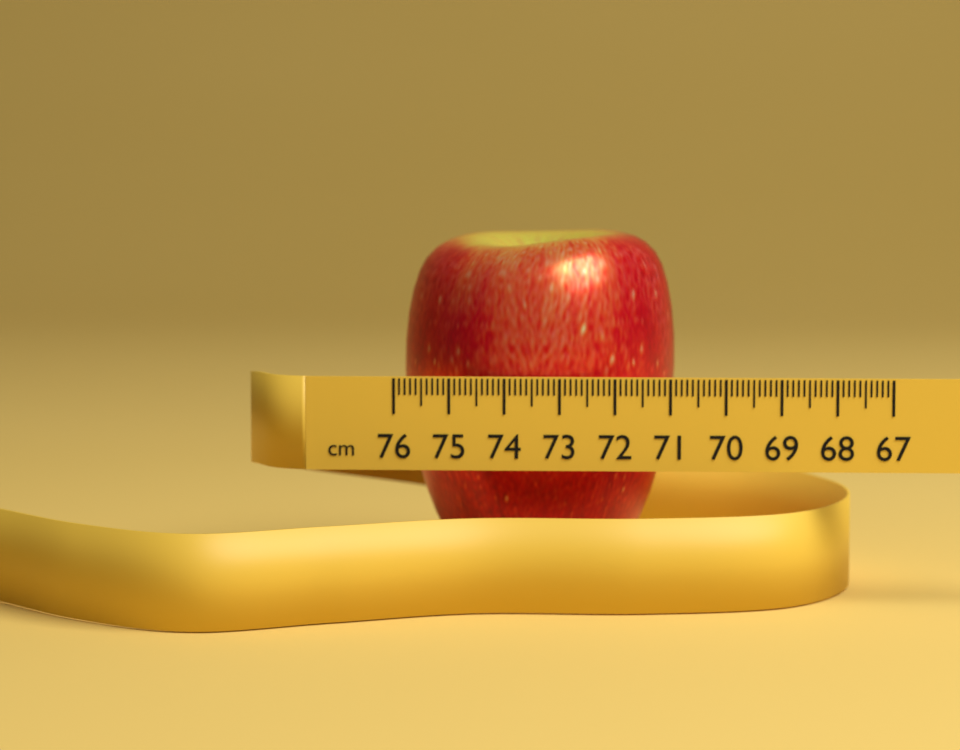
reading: 70.9 cm
